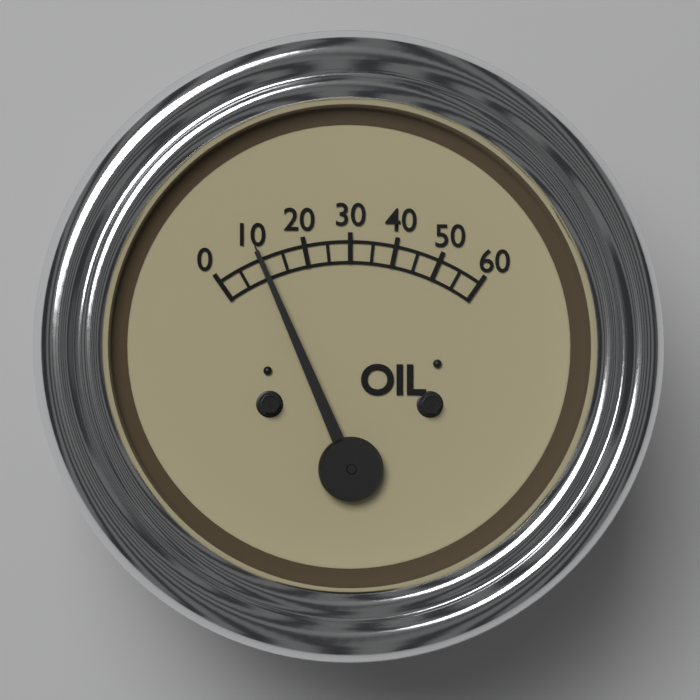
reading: 10 (no unit)
